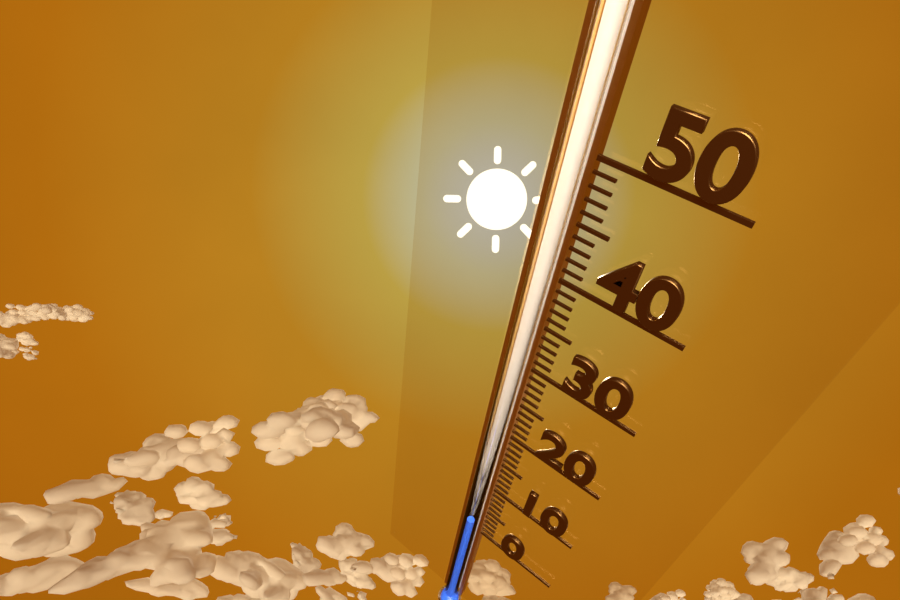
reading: 1 (no unit)
